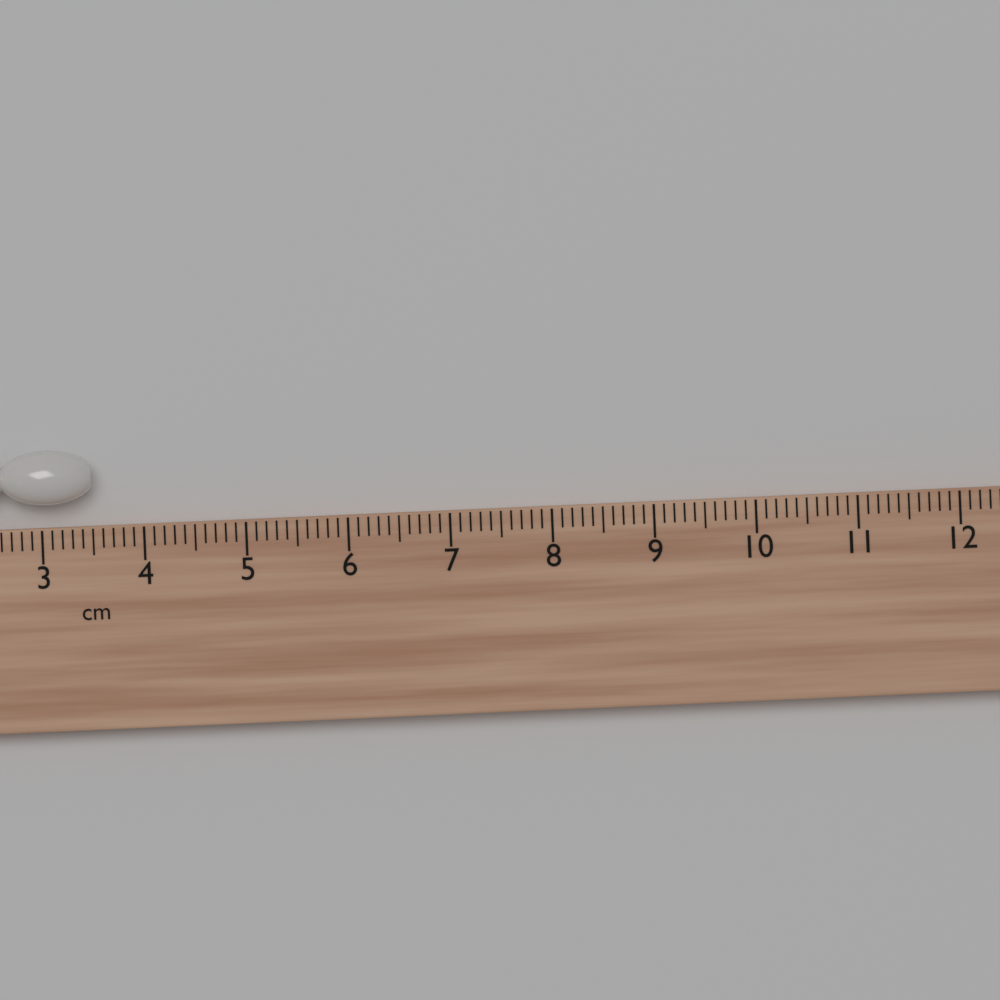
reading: 3.5 cm
